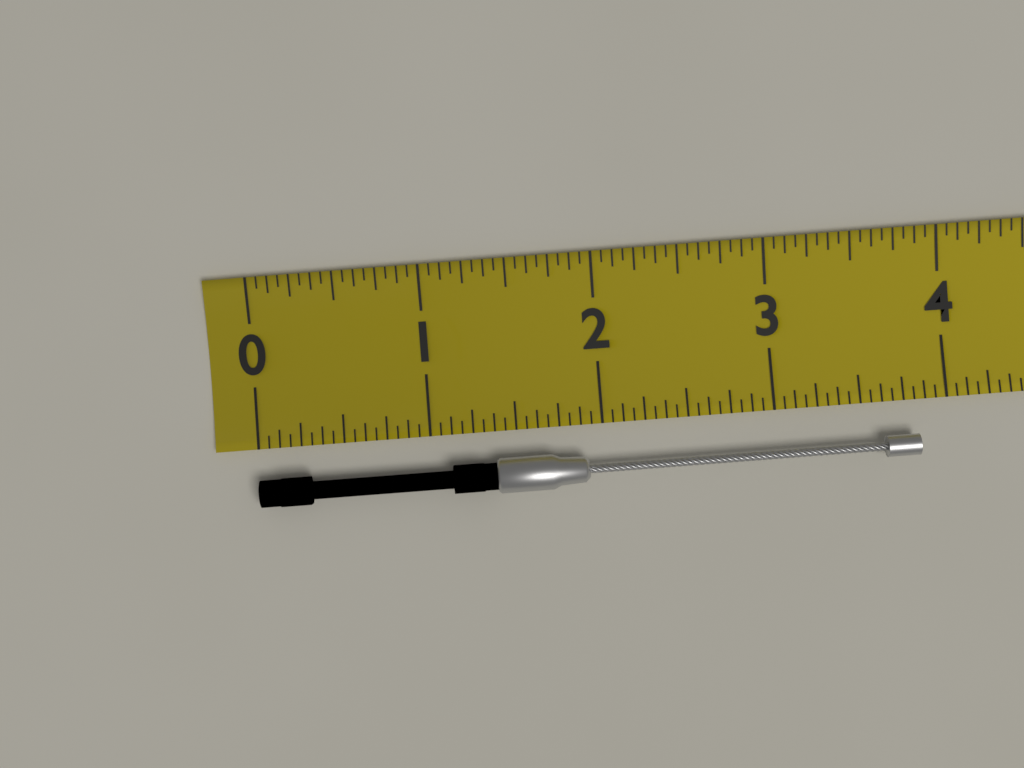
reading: 3.8125 (no unit)
